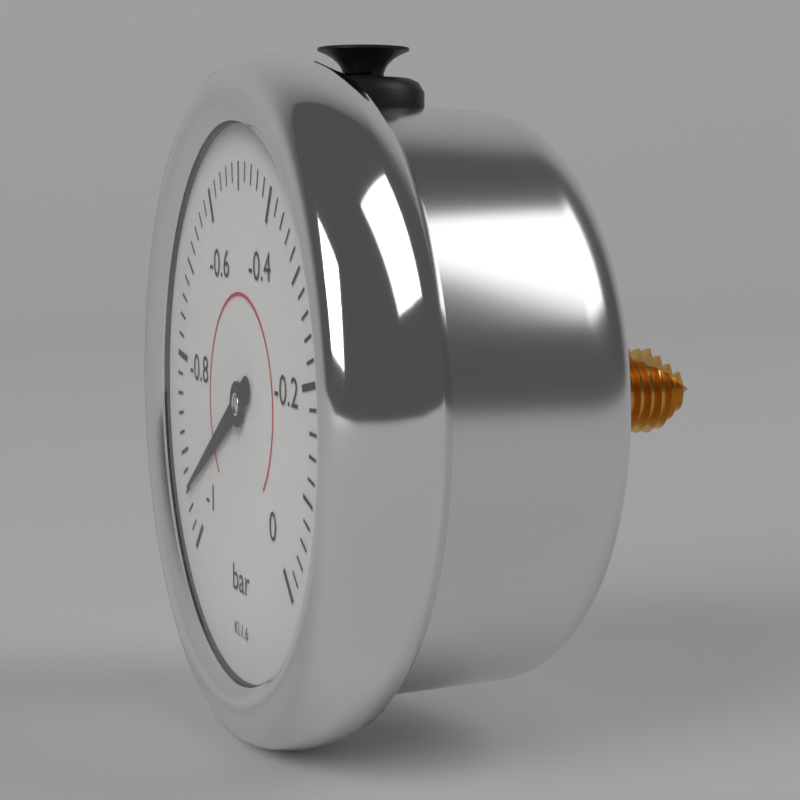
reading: -0.94 bar
